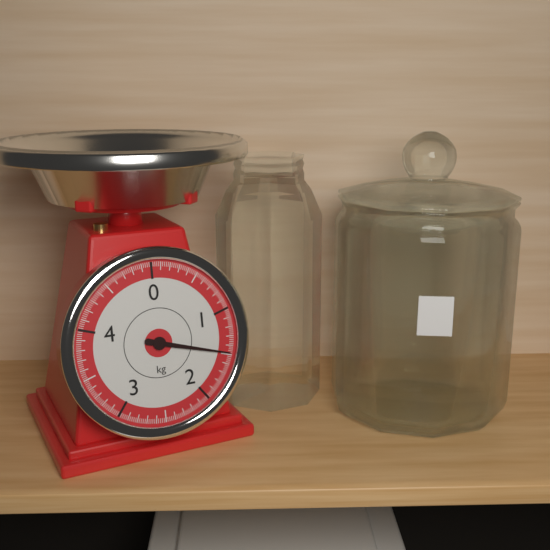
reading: 1.48 kg
